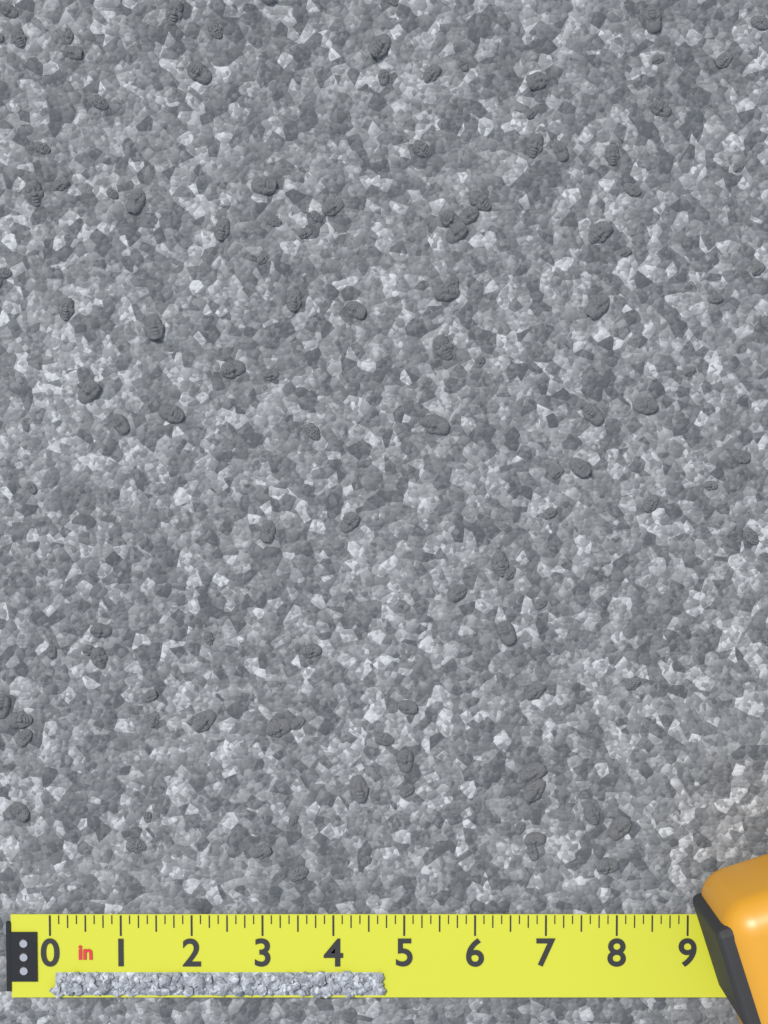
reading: 4.750 in
